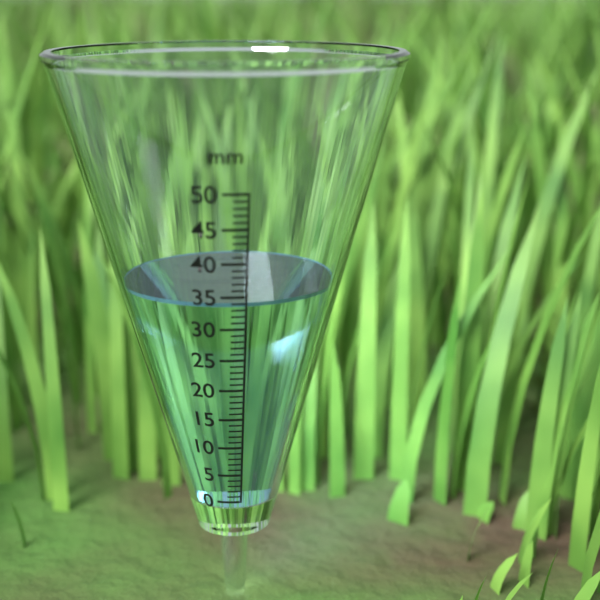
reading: 34 mm
